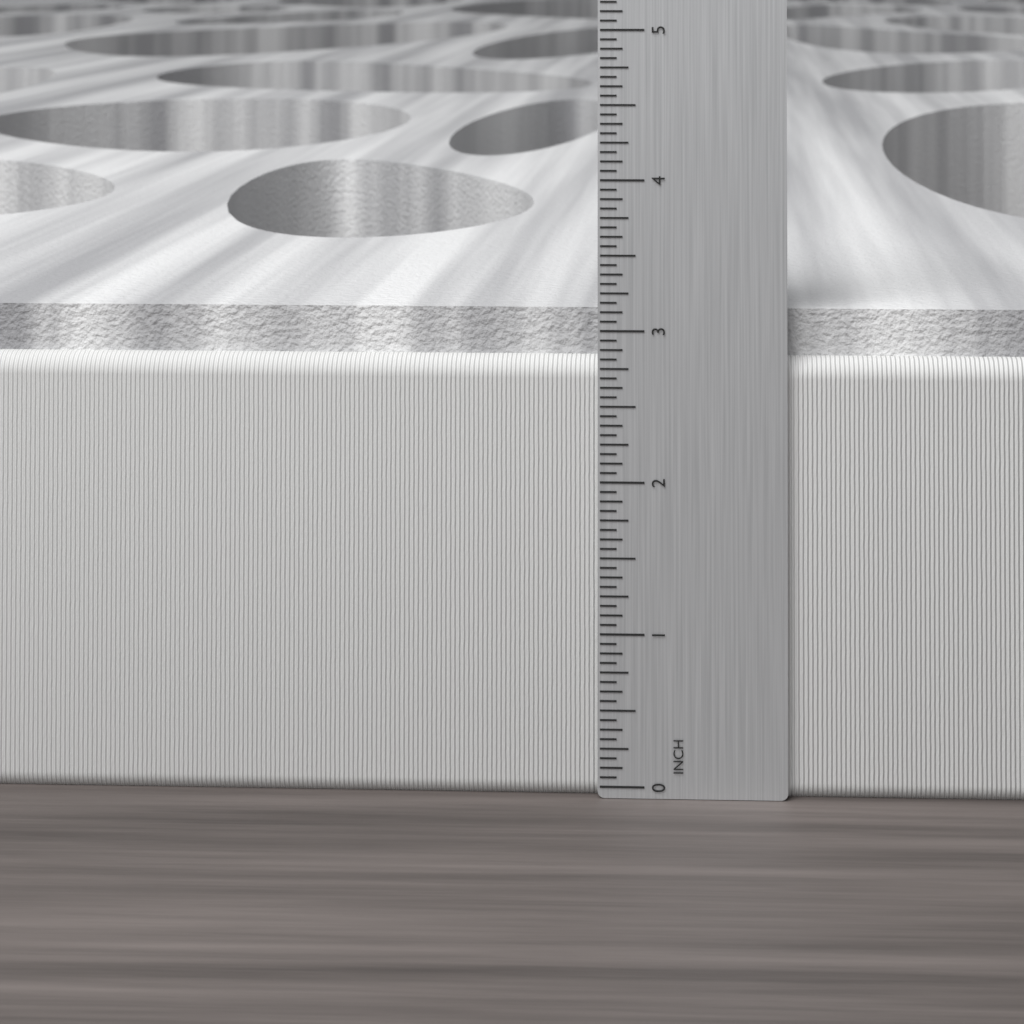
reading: 3.1250 in
